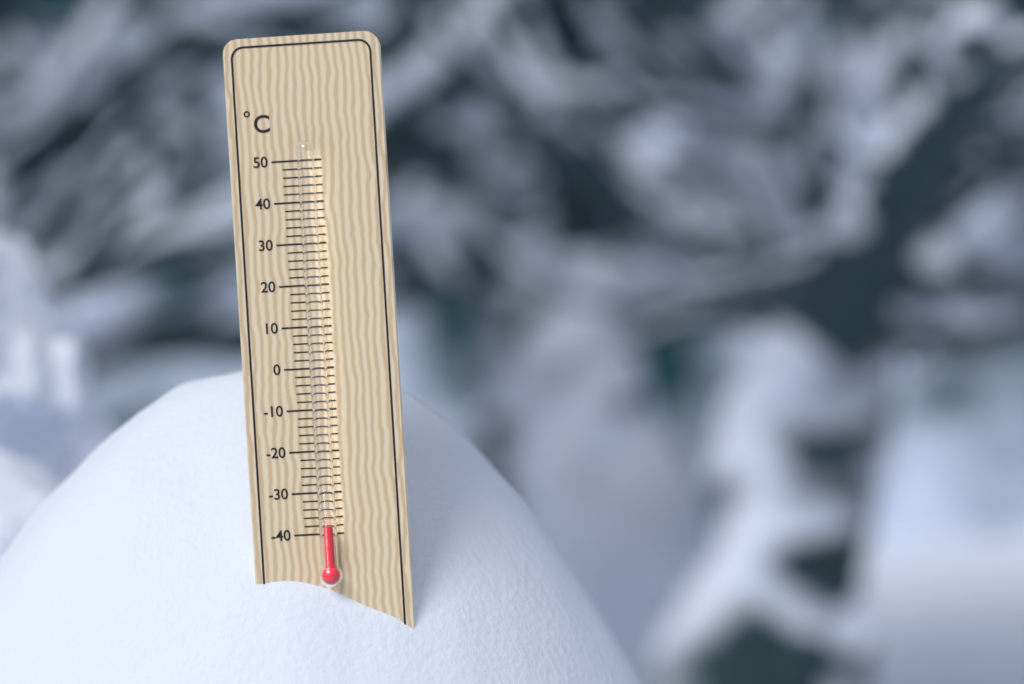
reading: -38 °C
